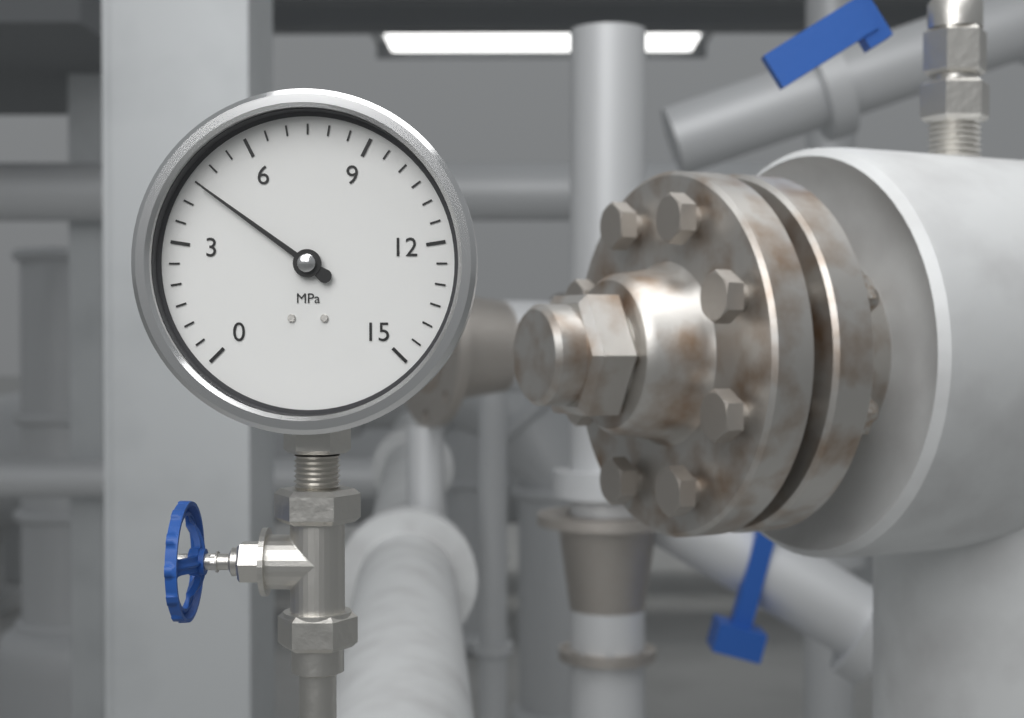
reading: 4.5 MPa
